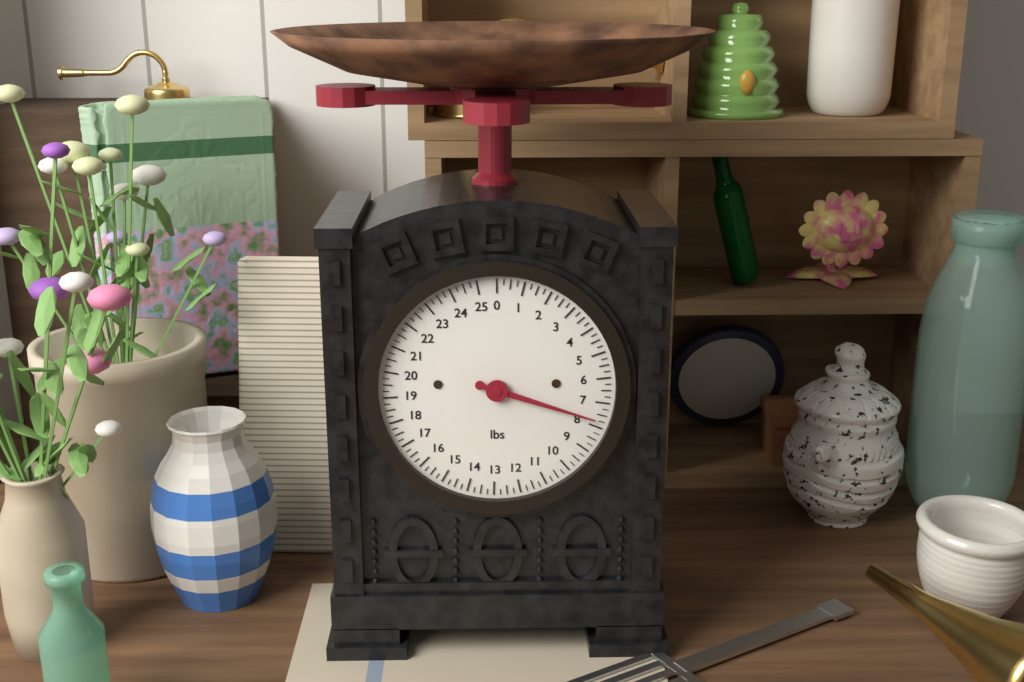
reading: 7.75 lbs
